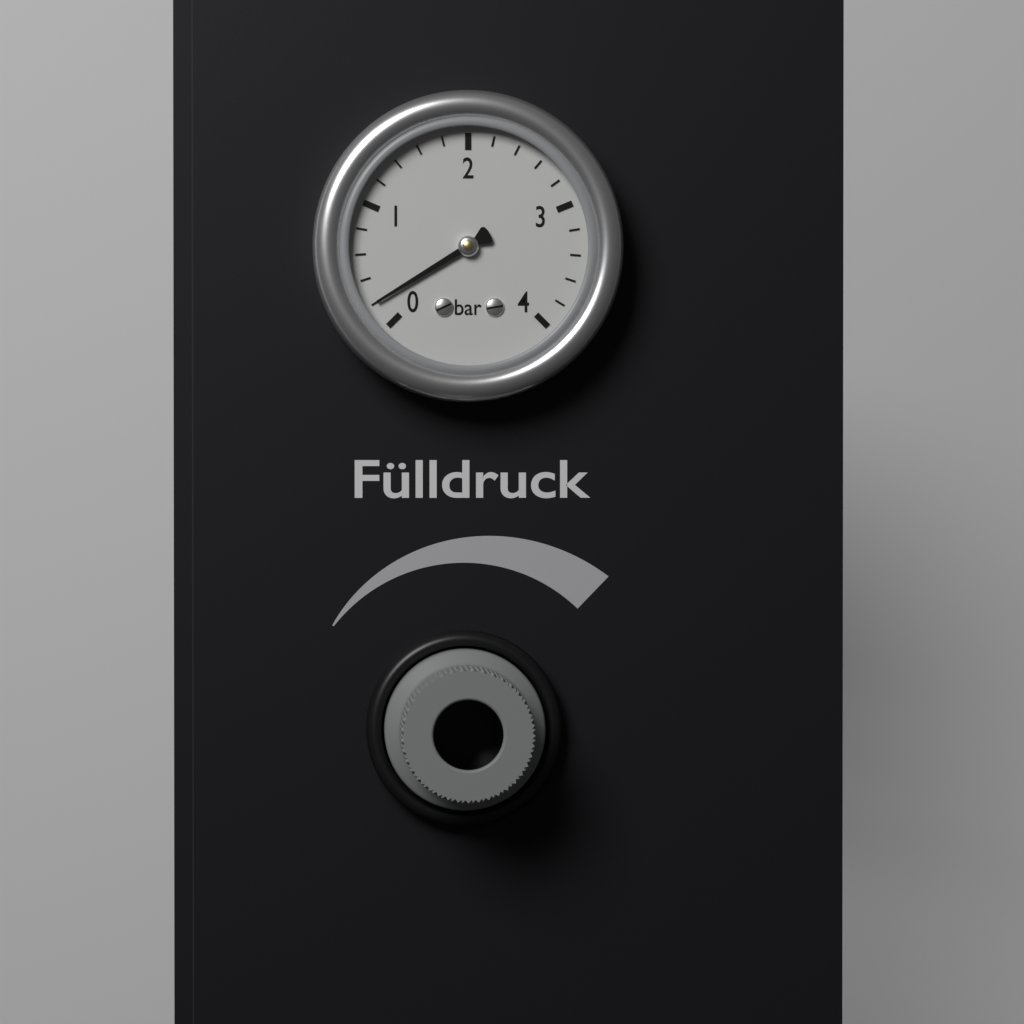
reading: 0.2 bar
